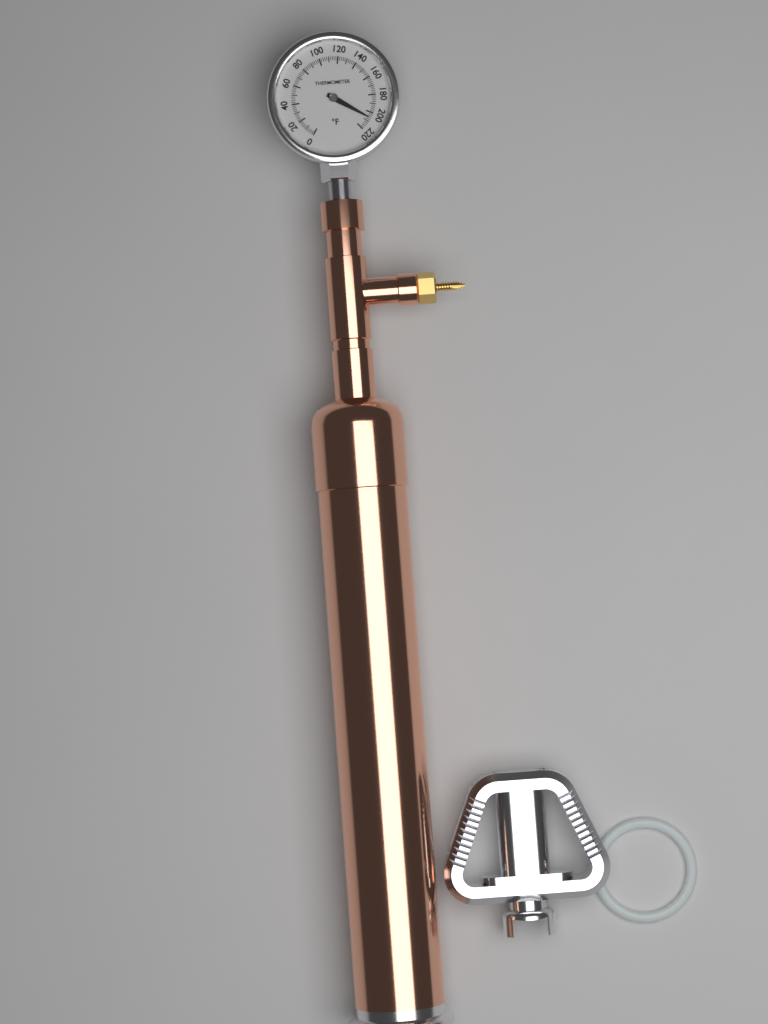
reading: 206 °F
